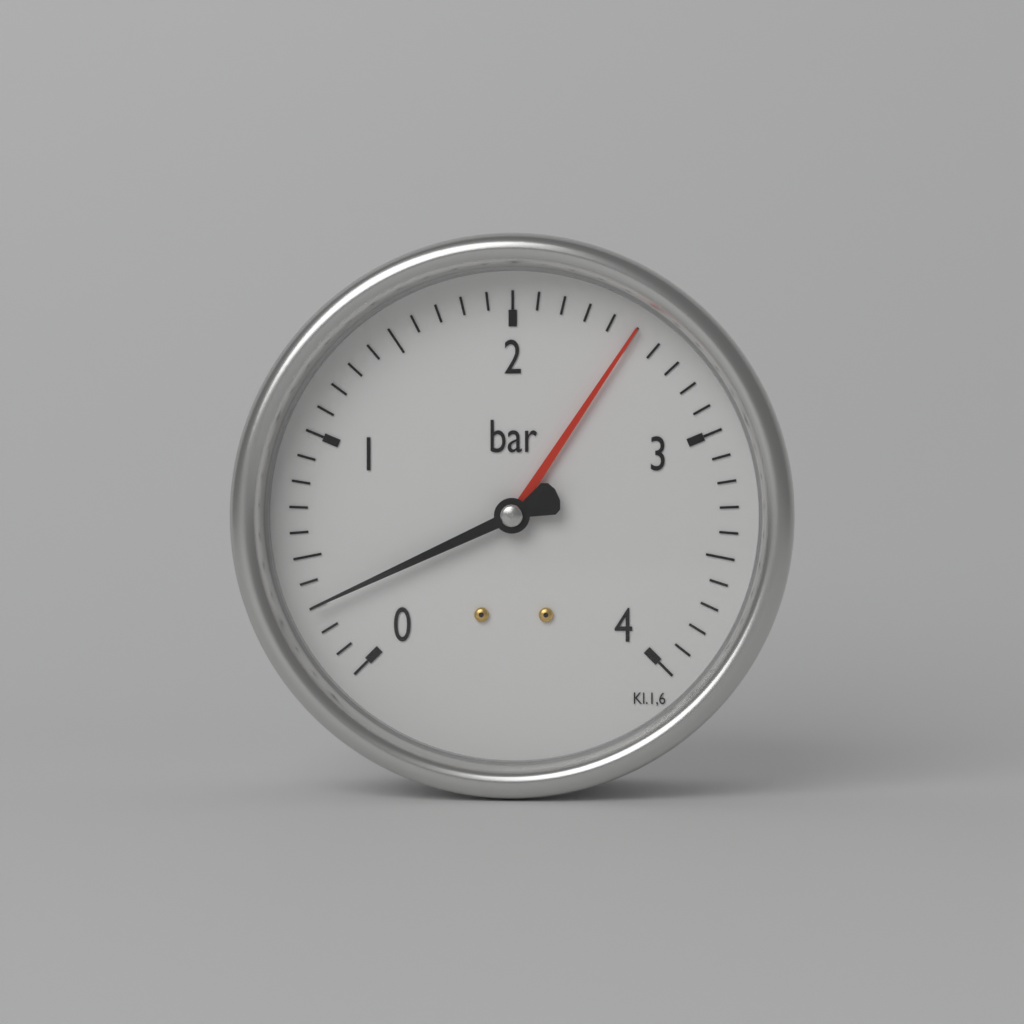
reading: 0.3 bar
